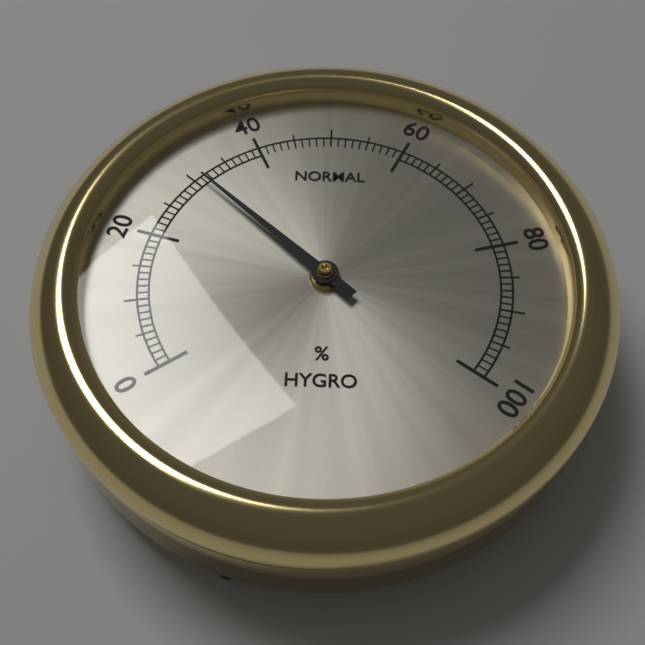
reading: 31 %
